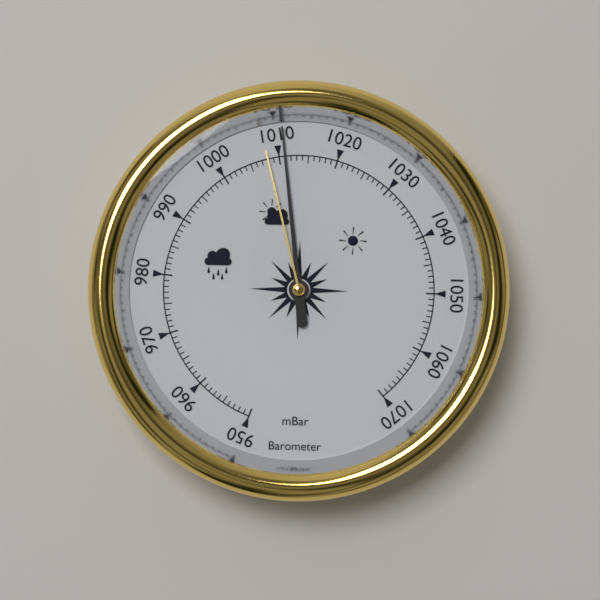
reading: 1011 mbar
